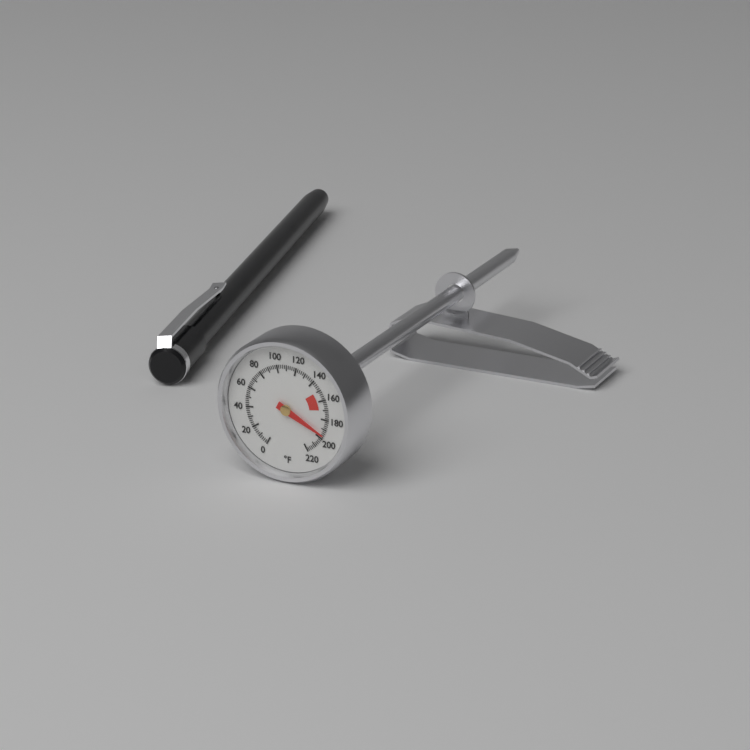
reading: 196 °F
